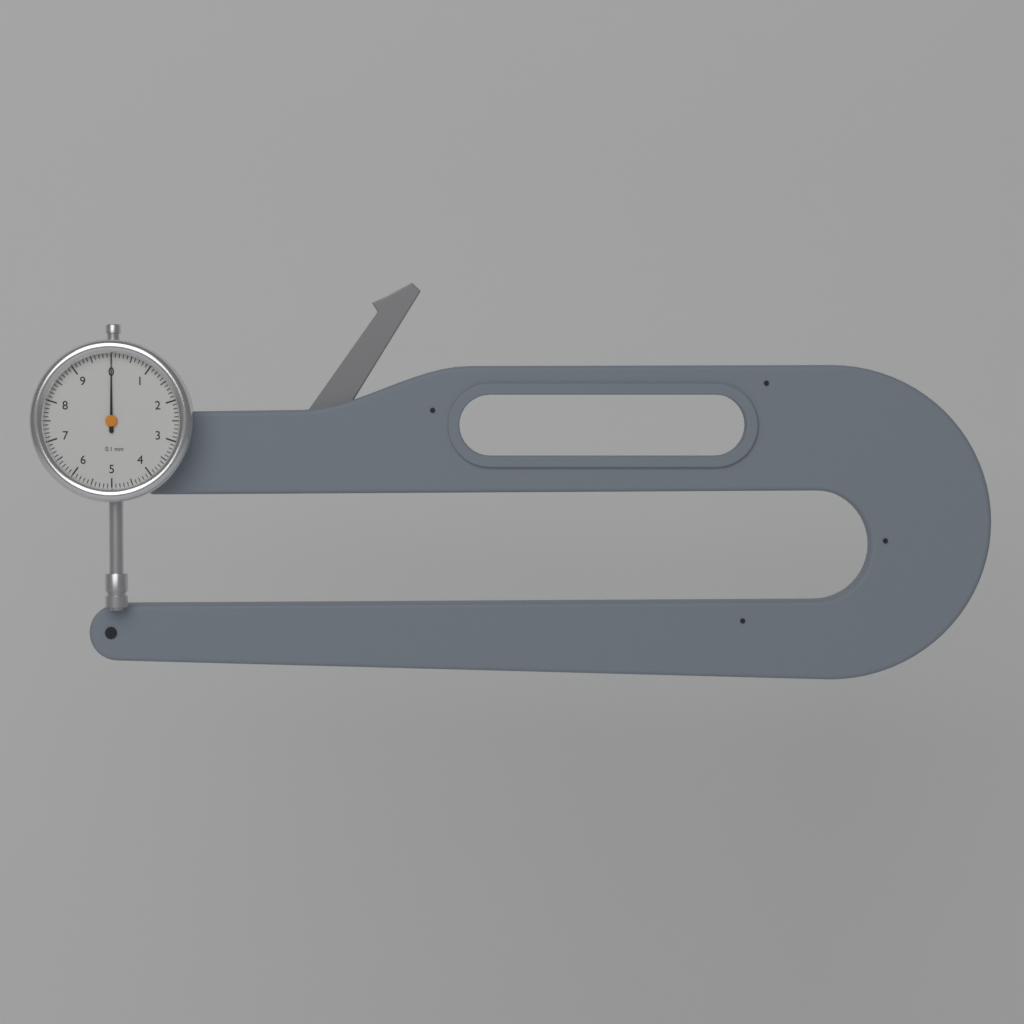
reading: 0.0 mm
